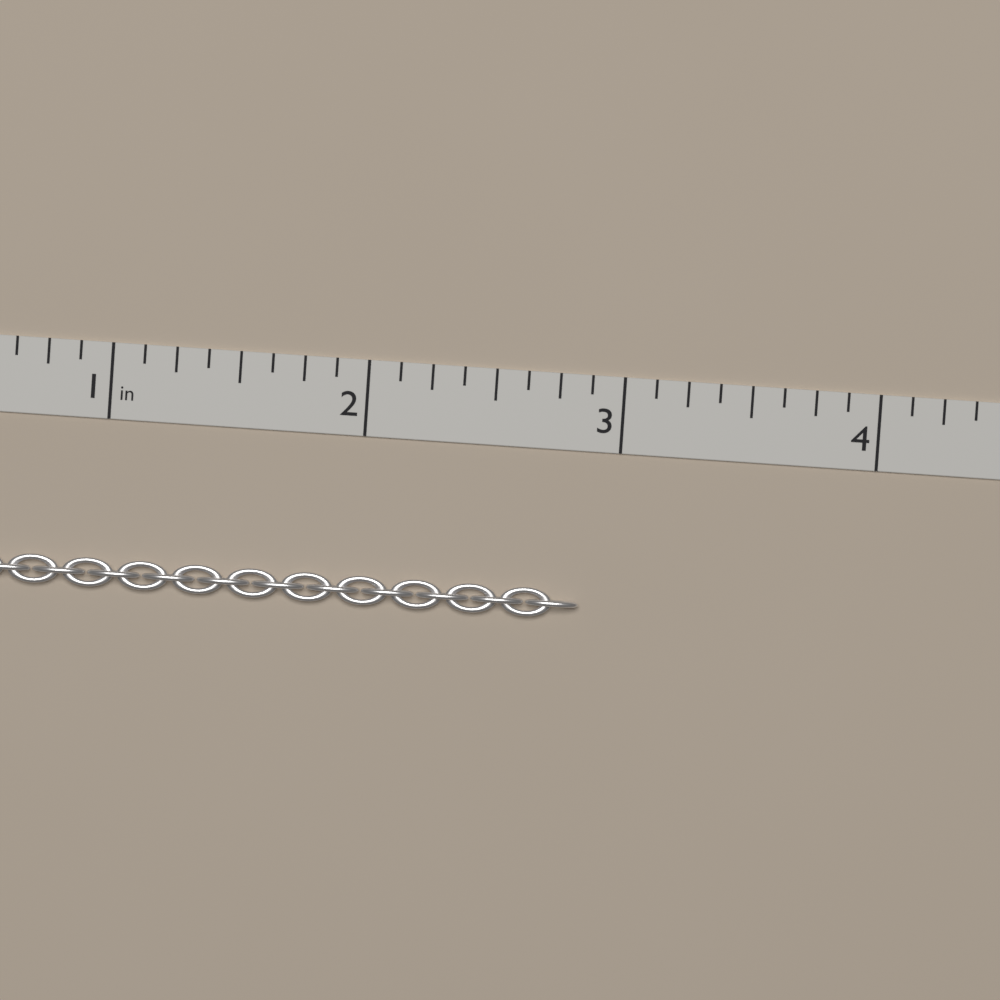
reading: 2.875 in
